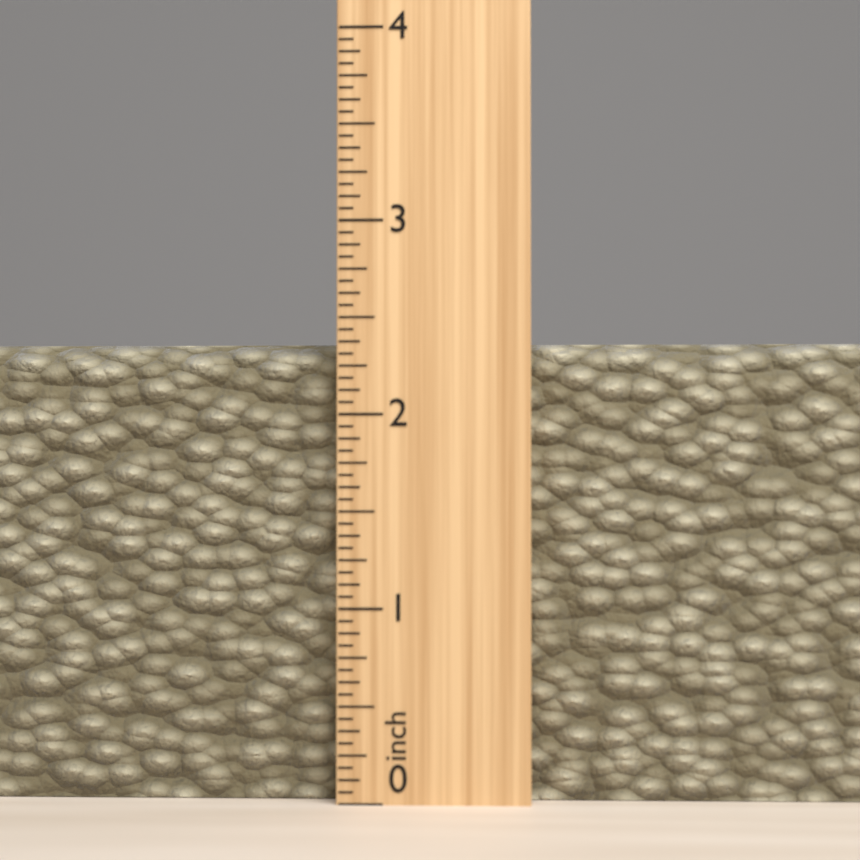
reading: 2.3750 inch
